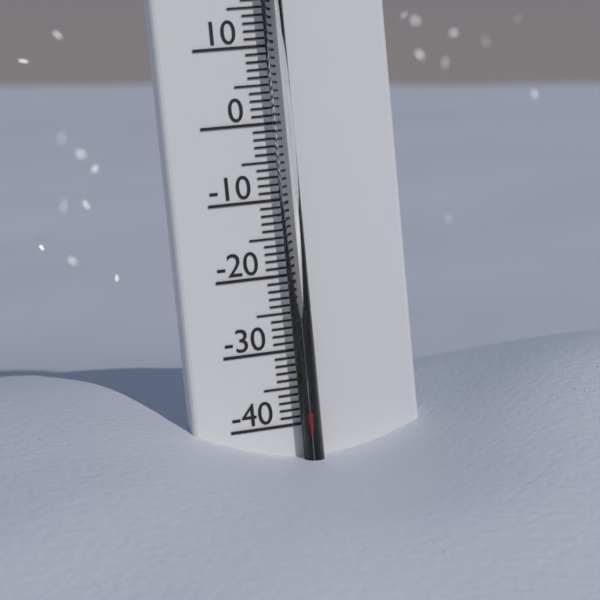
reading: -38 °C
